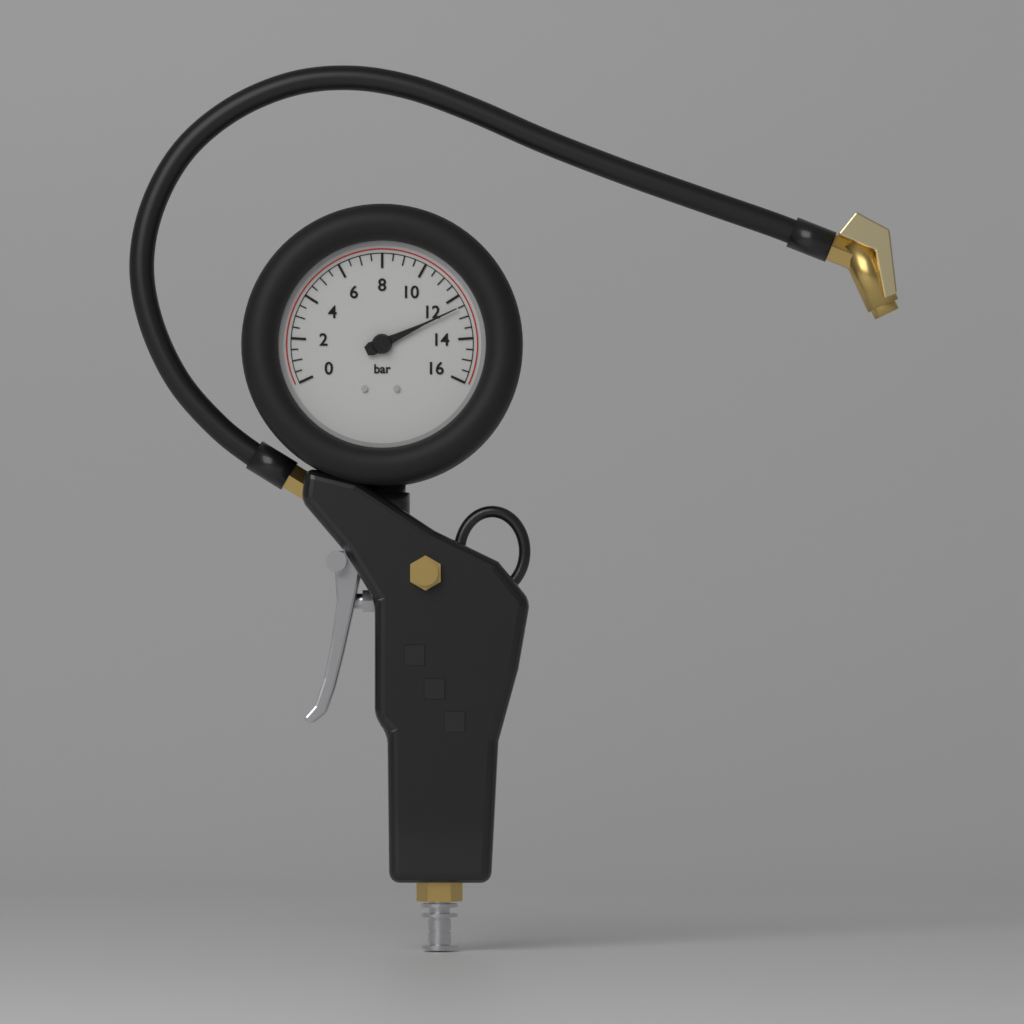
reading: 12.5 bar
